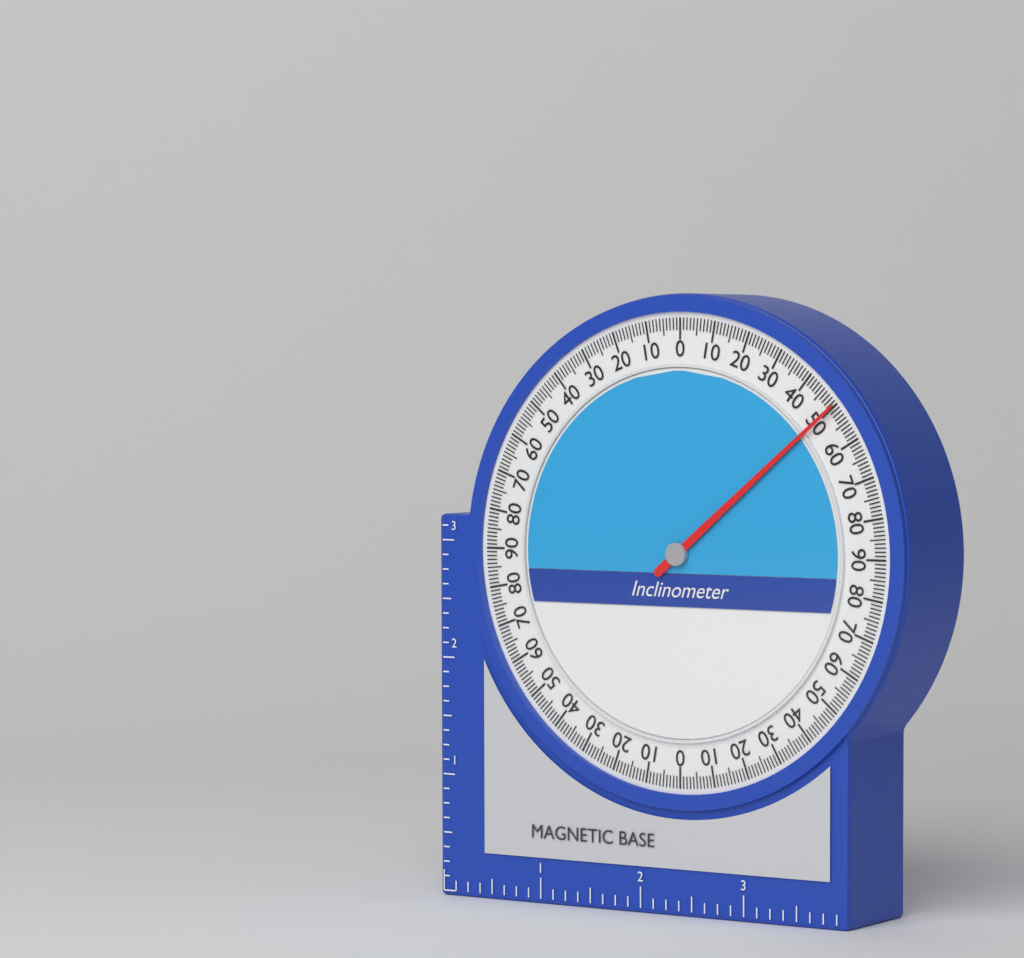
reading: 50 (no unit)
